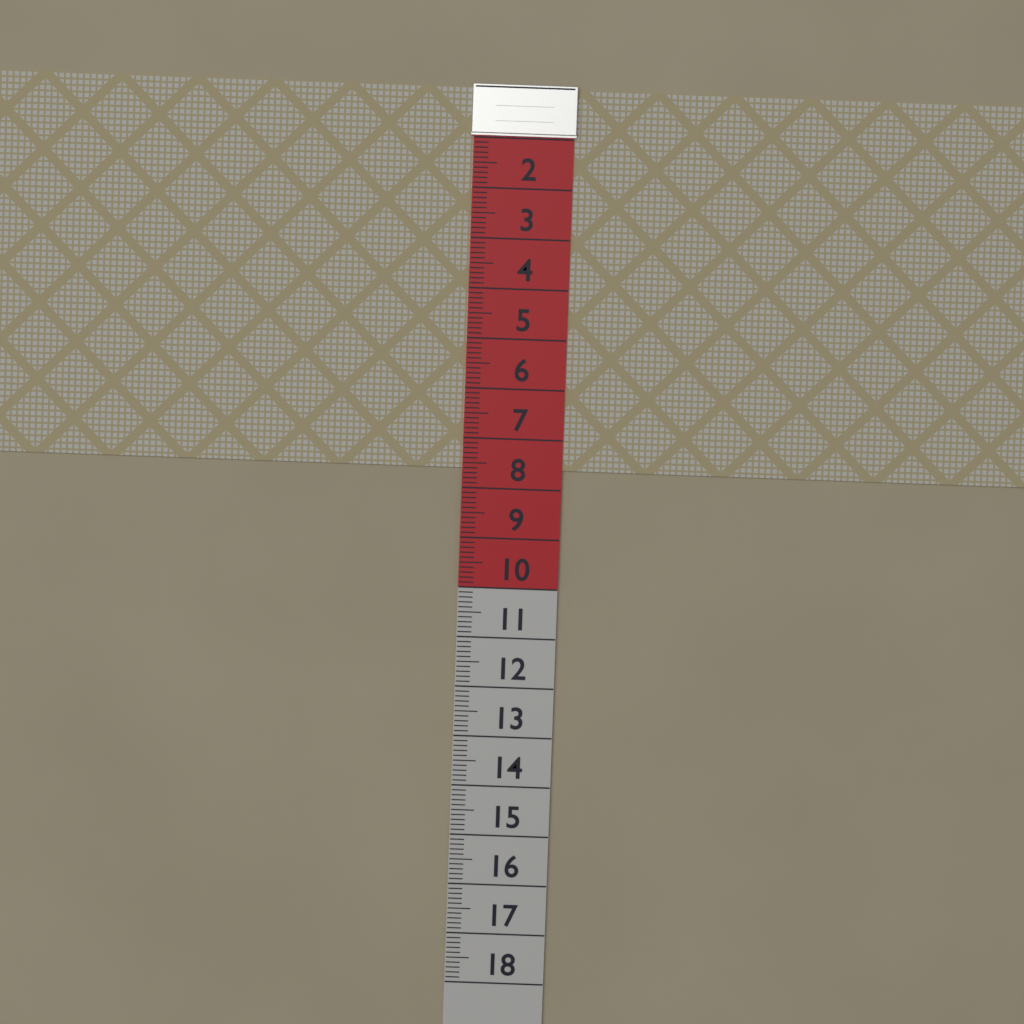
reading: 7.6 (no unit)
